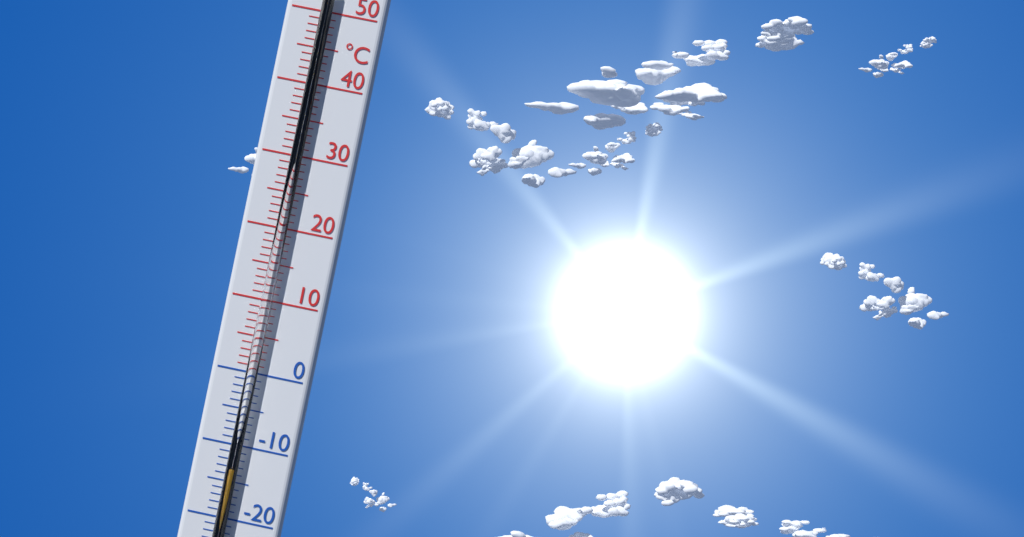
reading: -13 °C
